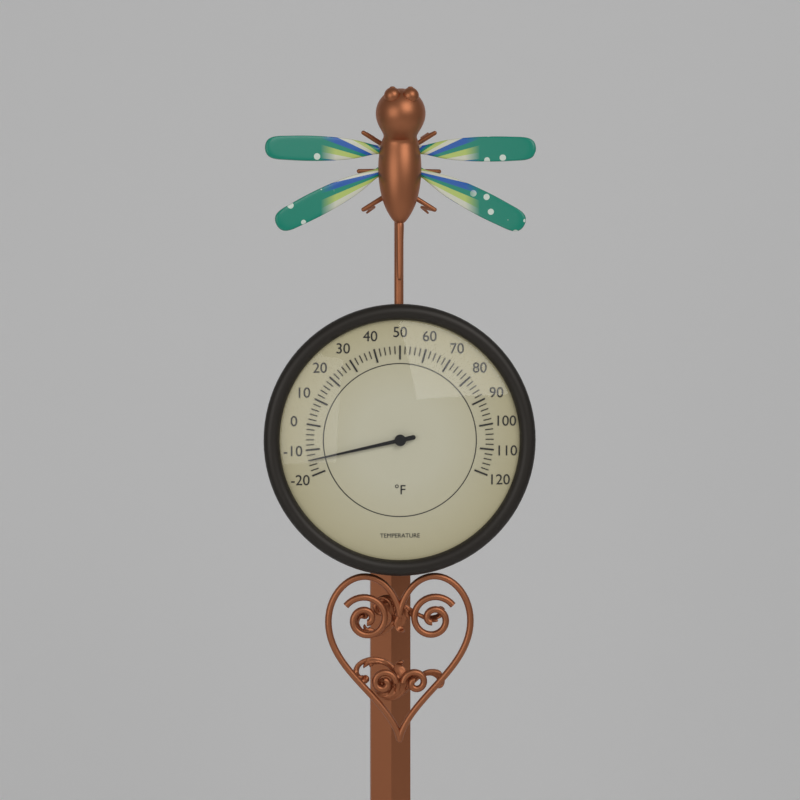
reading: -14 °F
